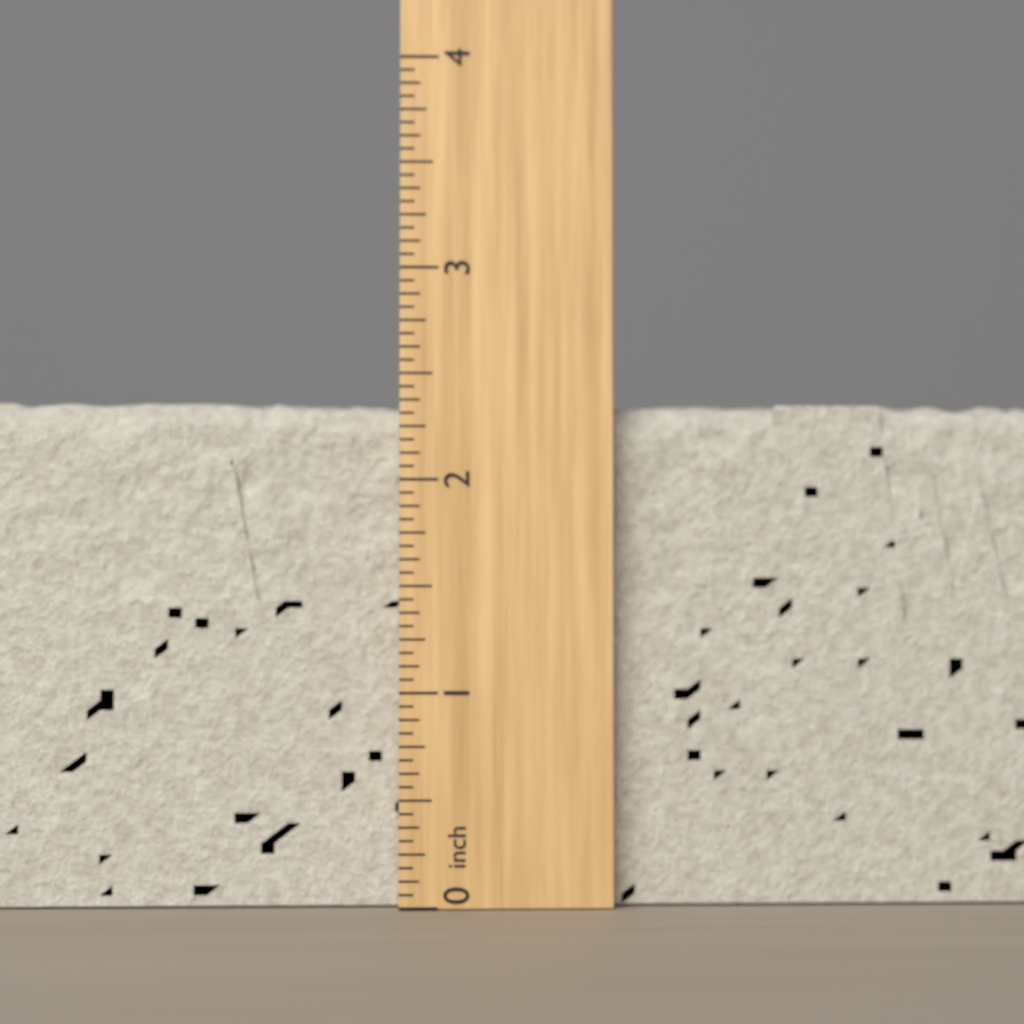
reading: 2.3750 inch
